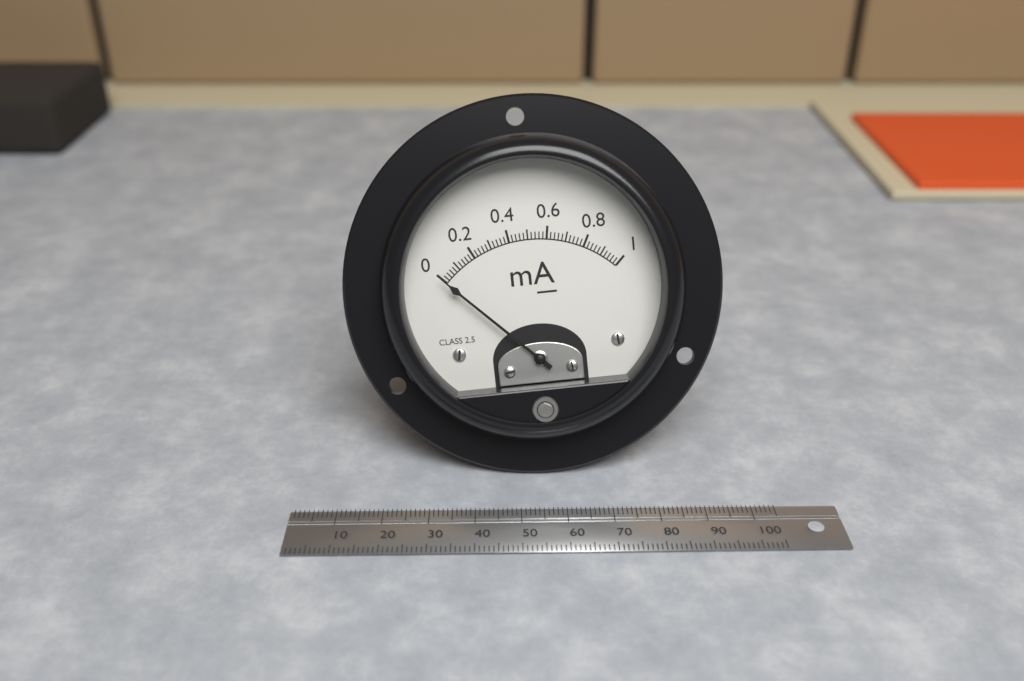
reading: 0.00 mA
